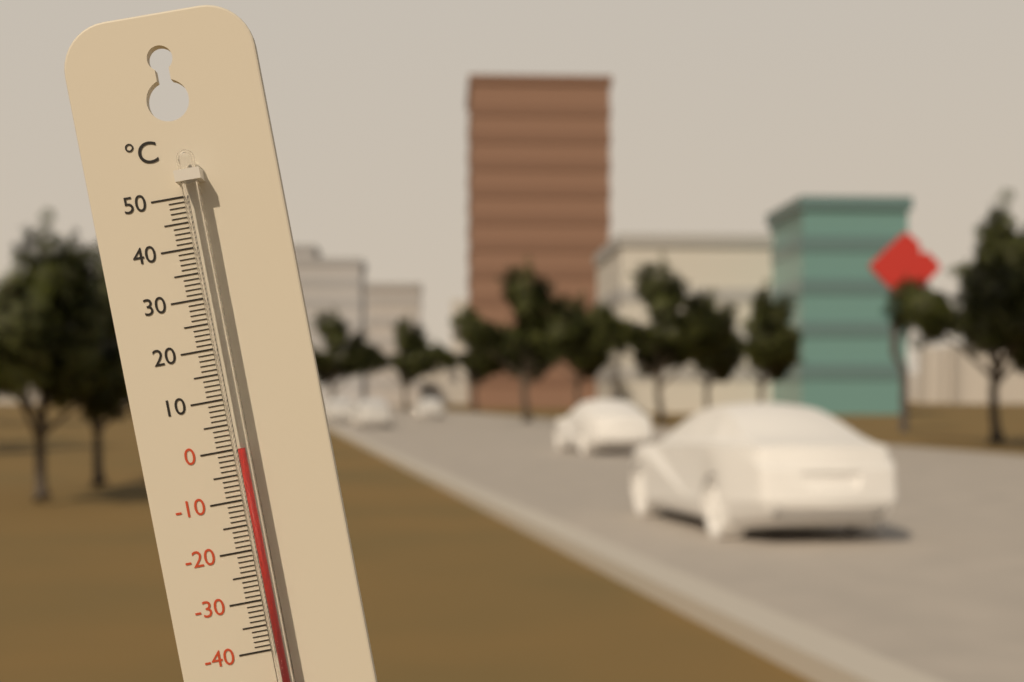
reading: 0 °C
